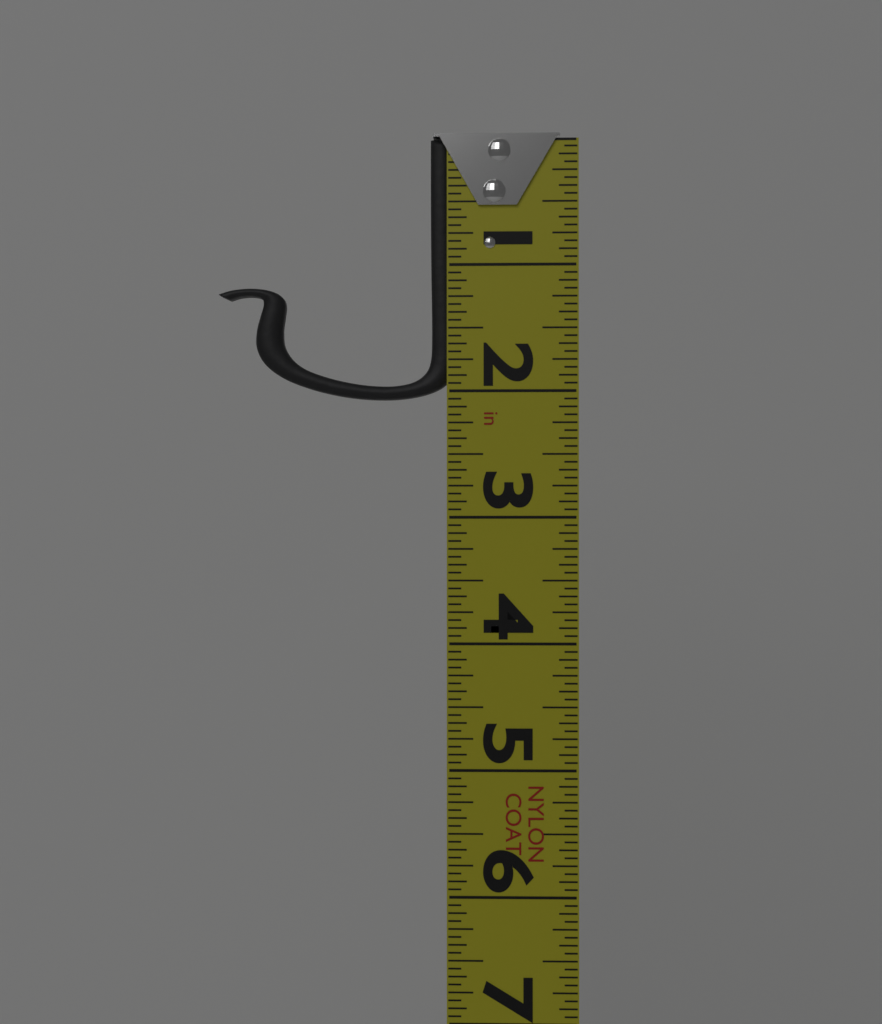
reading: 2.0625 in
